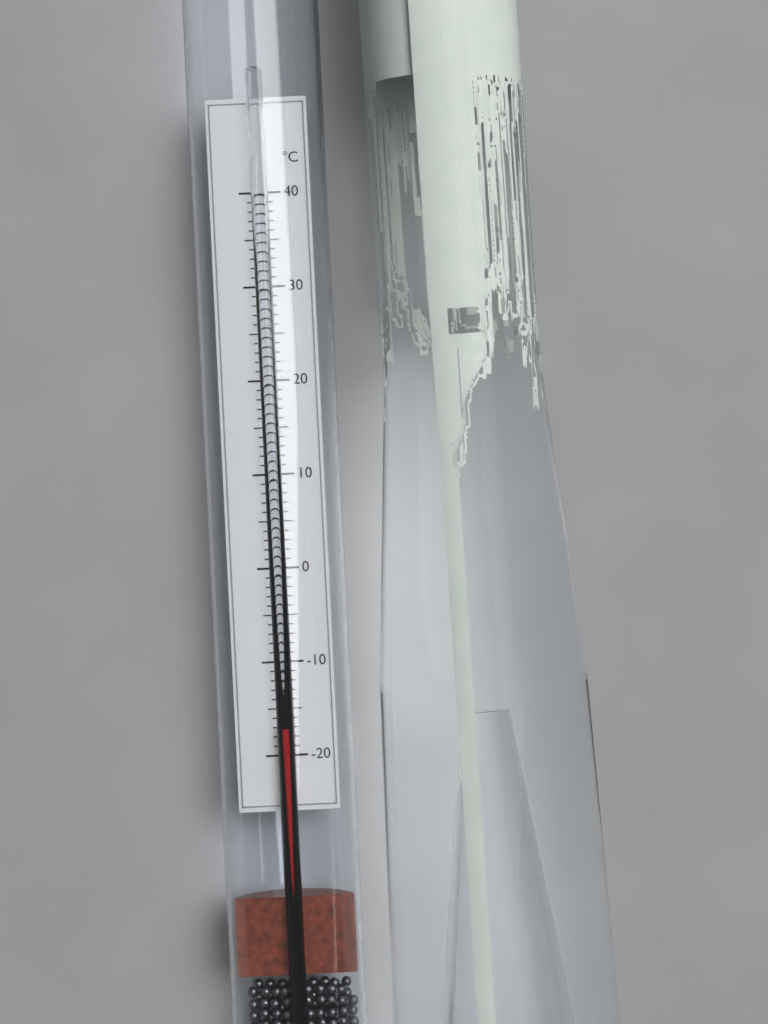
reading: -17 °C
